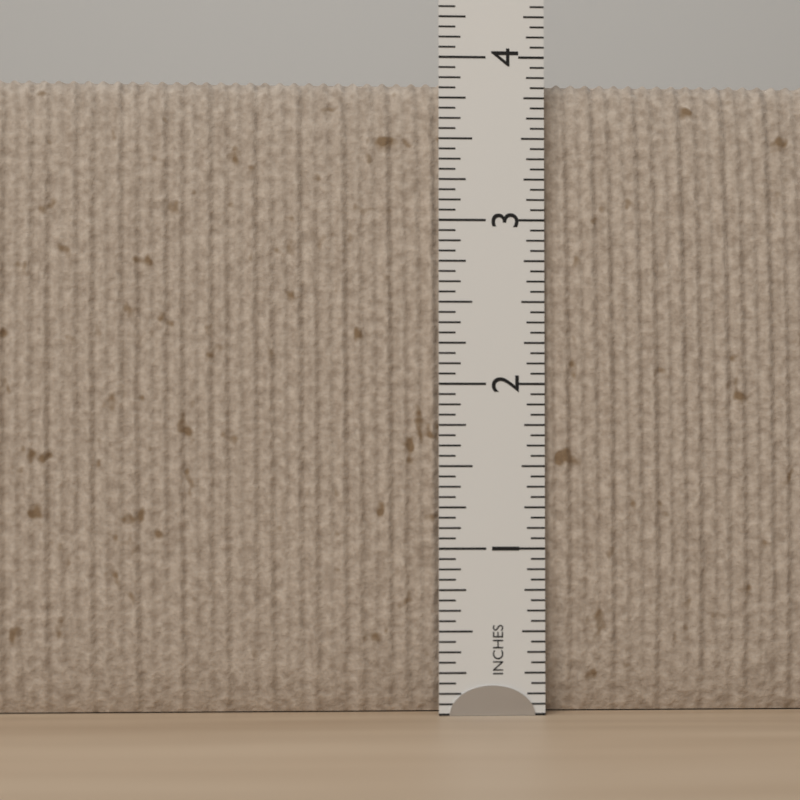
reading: 3.8750 in
